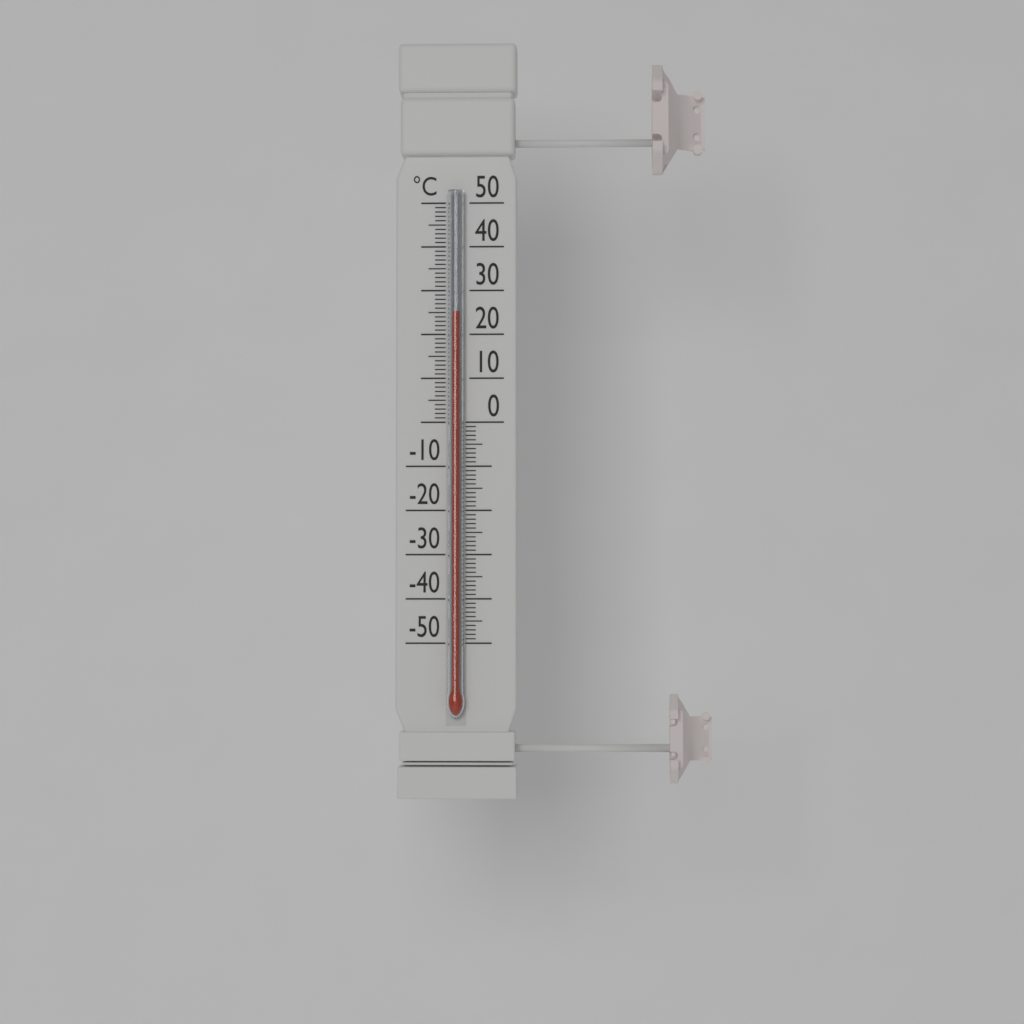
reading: 25 °C
